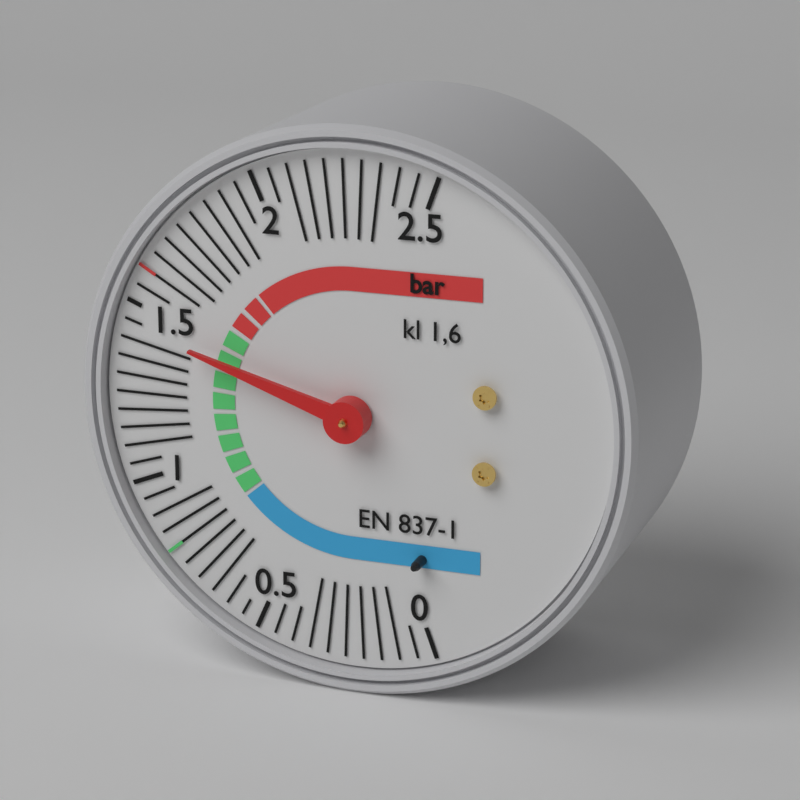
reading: 1.45 bar
